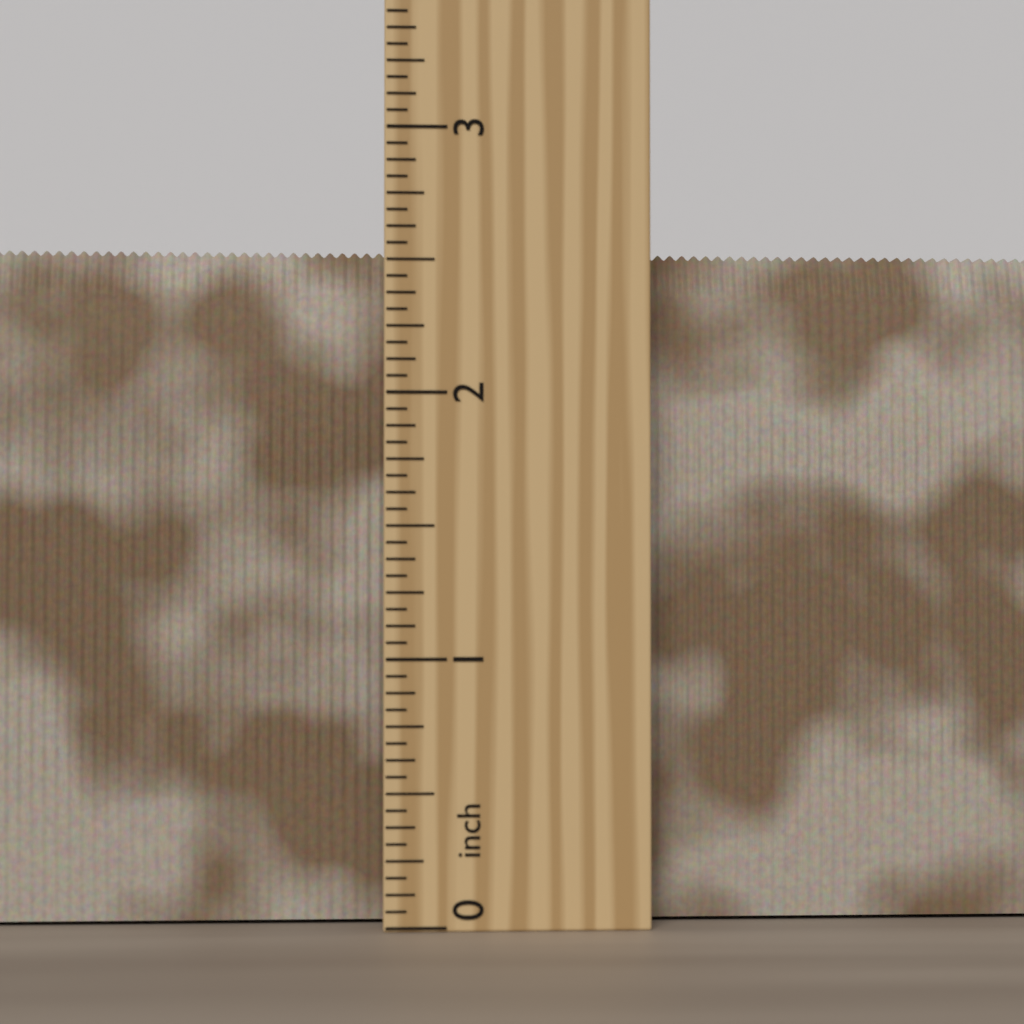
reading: 2.5625 inch
